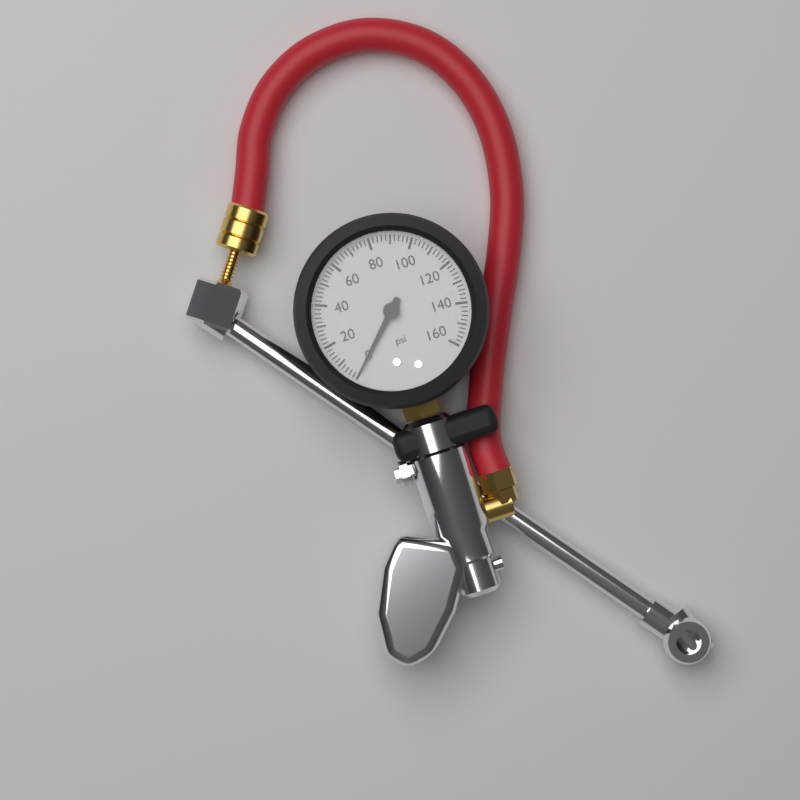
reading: 0 psi
